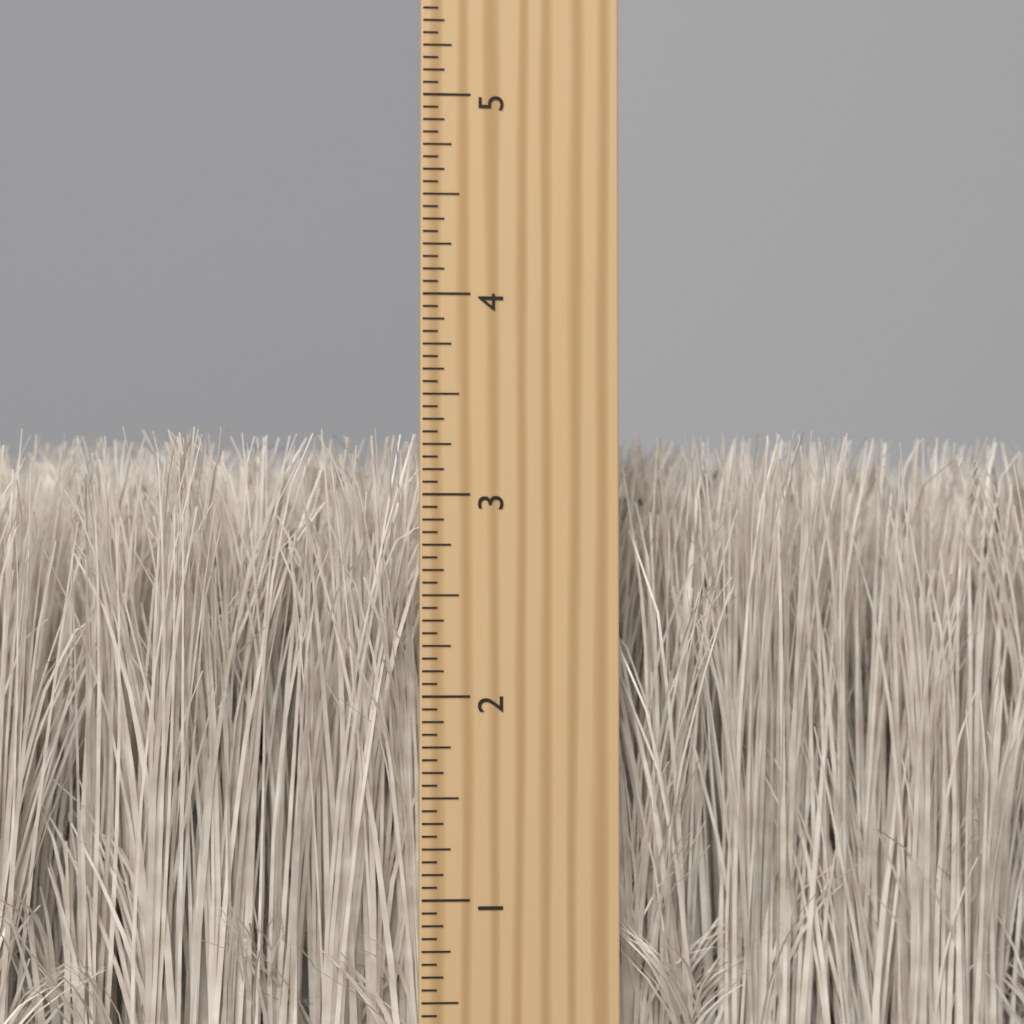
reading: 3.3125 inch
